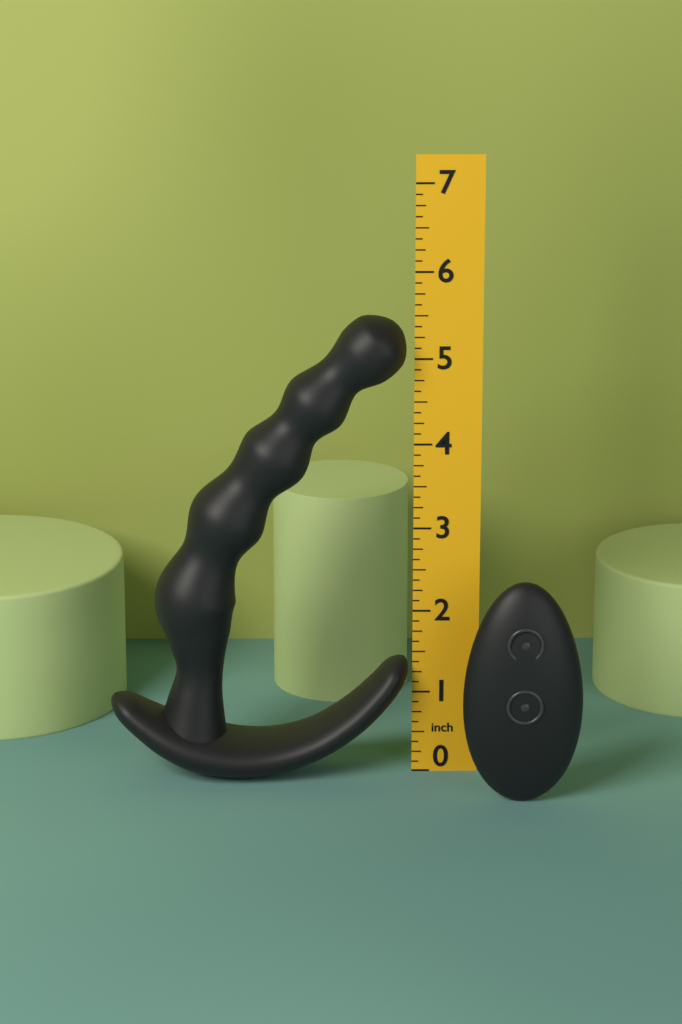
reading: 5.500 in
